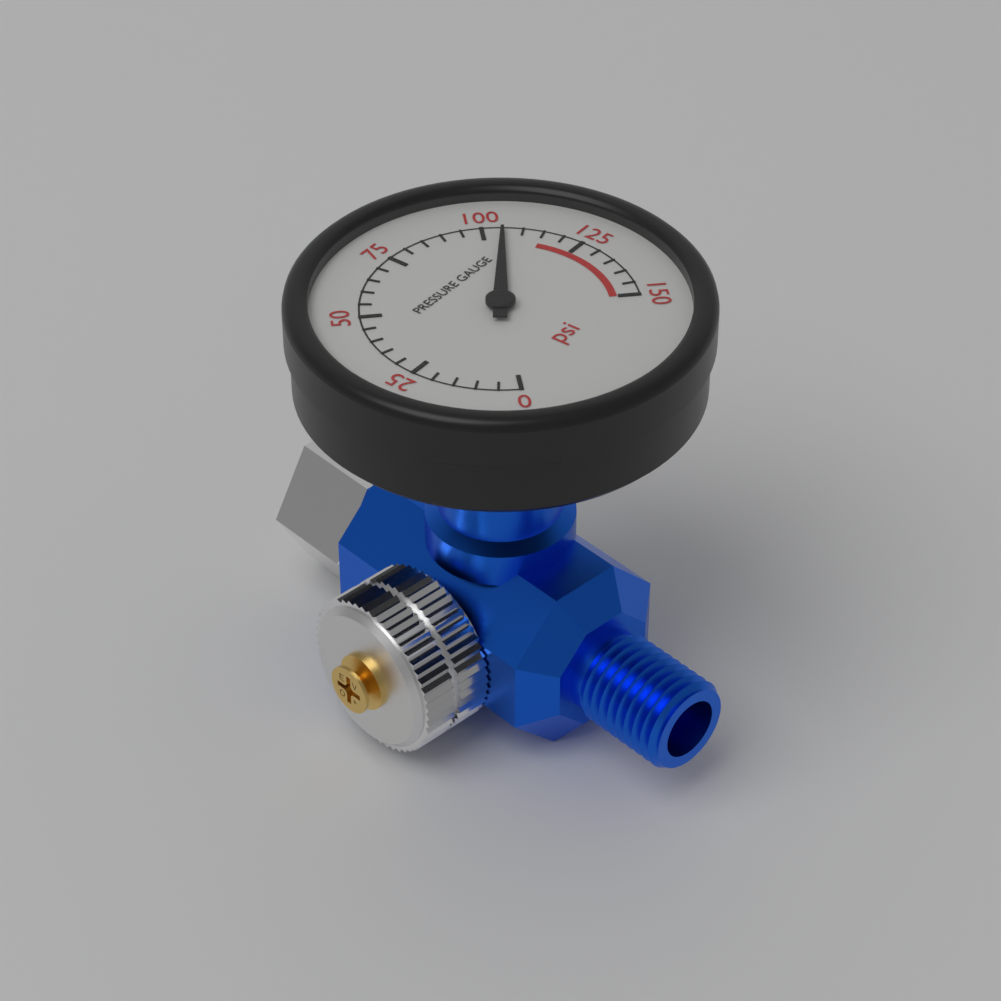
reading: 105 psi
